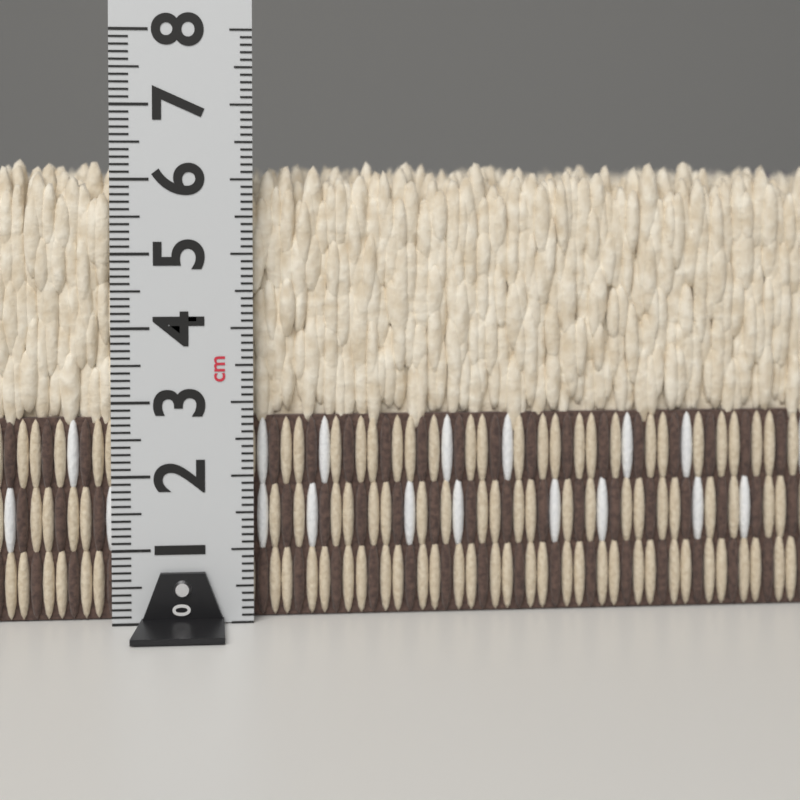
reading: 6.3 cm
